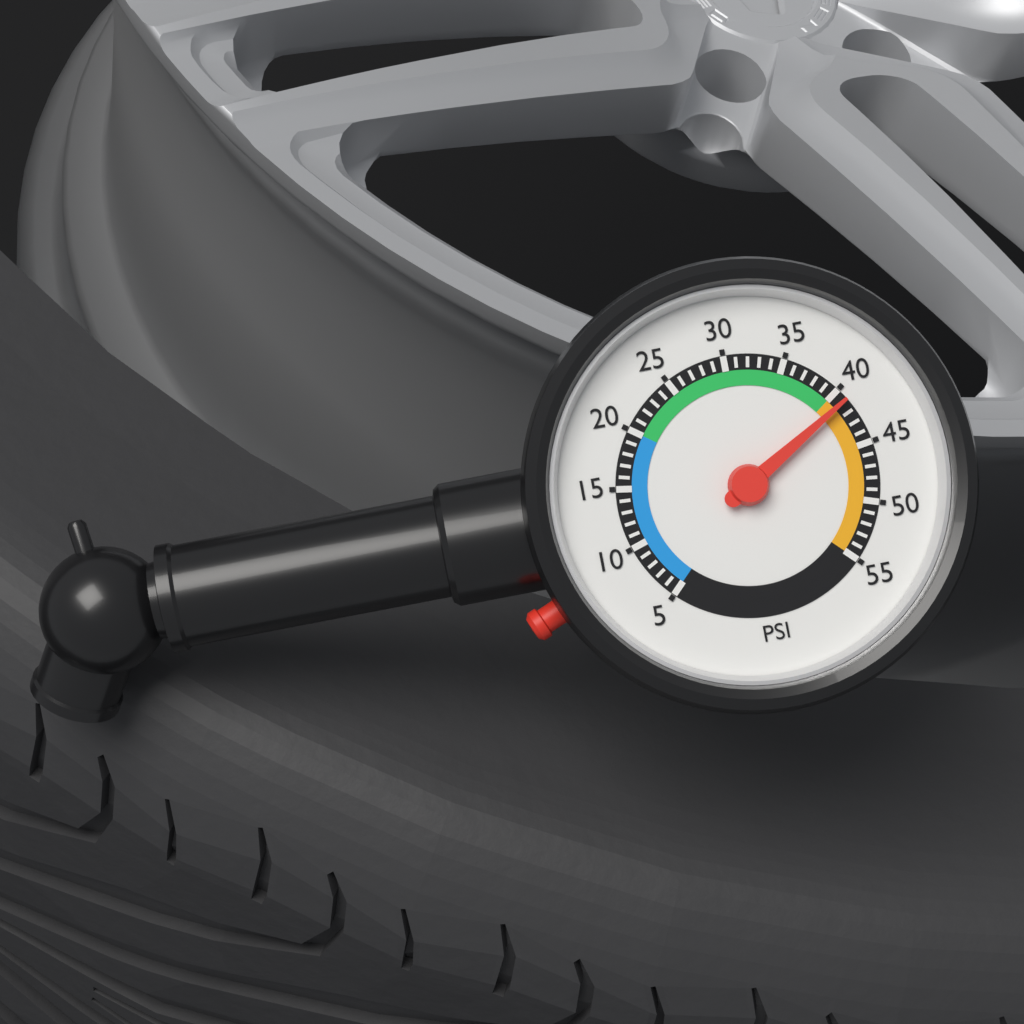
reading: 41 psi
